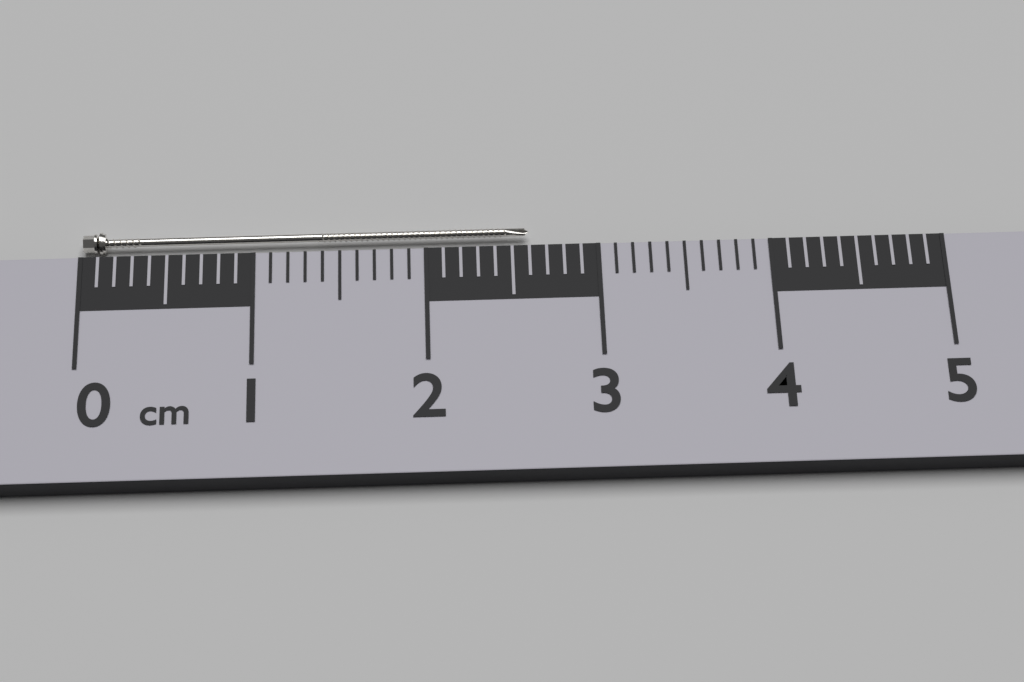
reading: 2.6 cm
